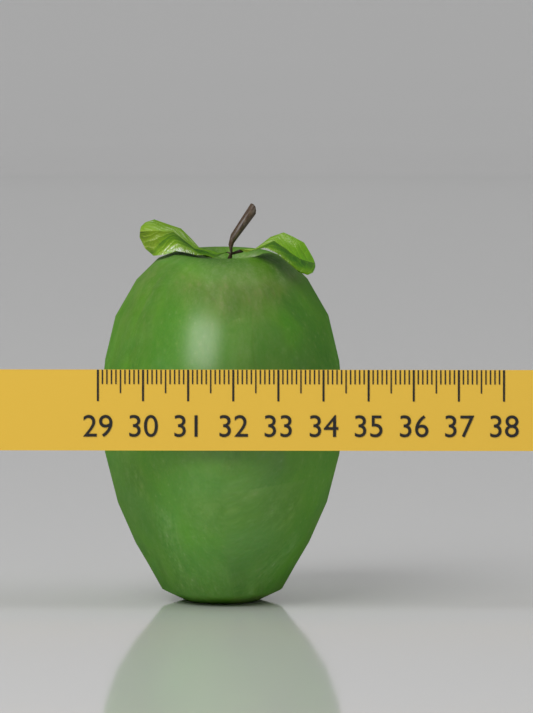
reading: 34.4 (no unit)
